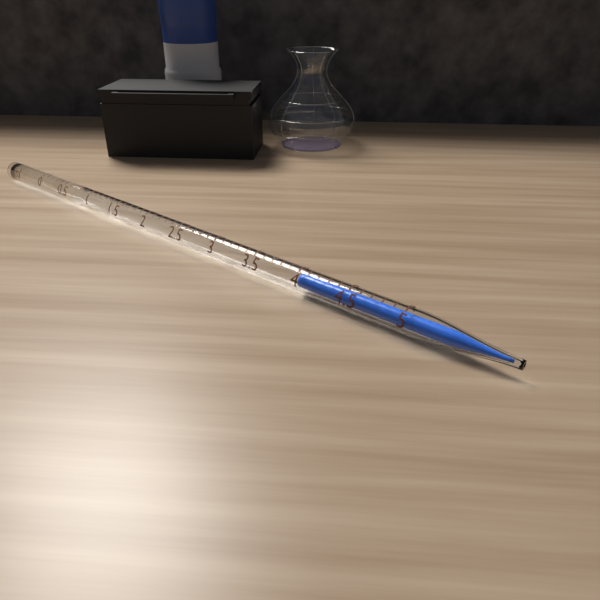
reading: 4.0 ml
